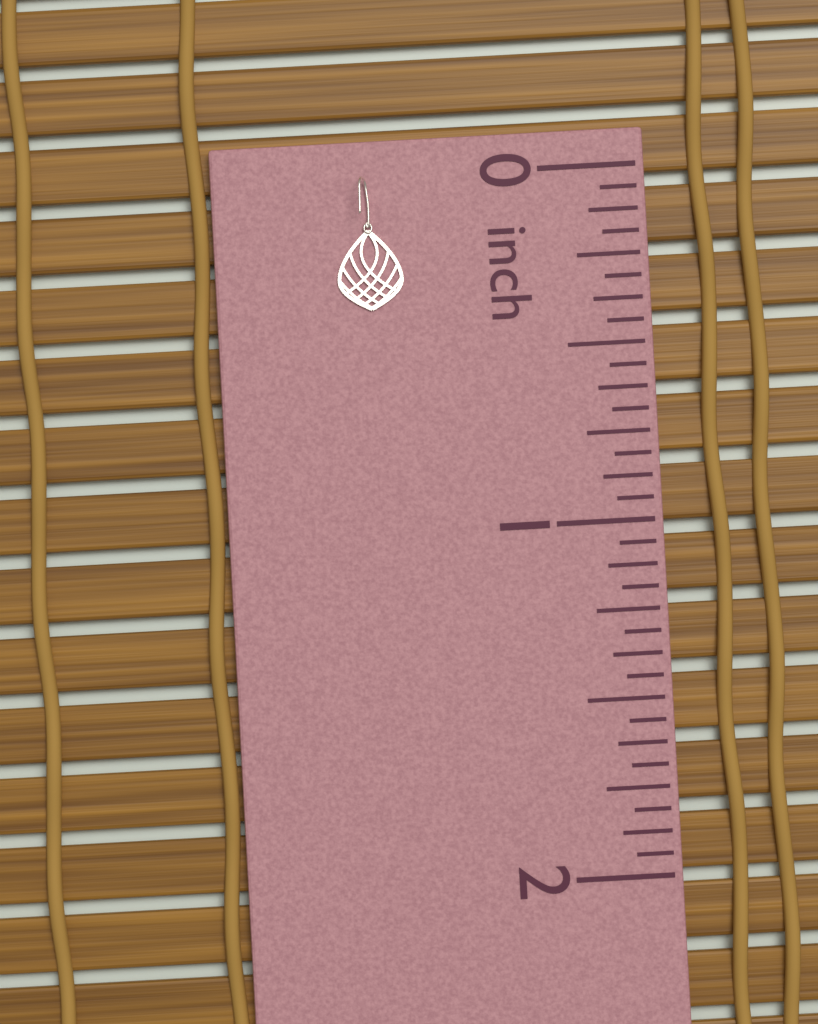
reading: 0.3750 inch
